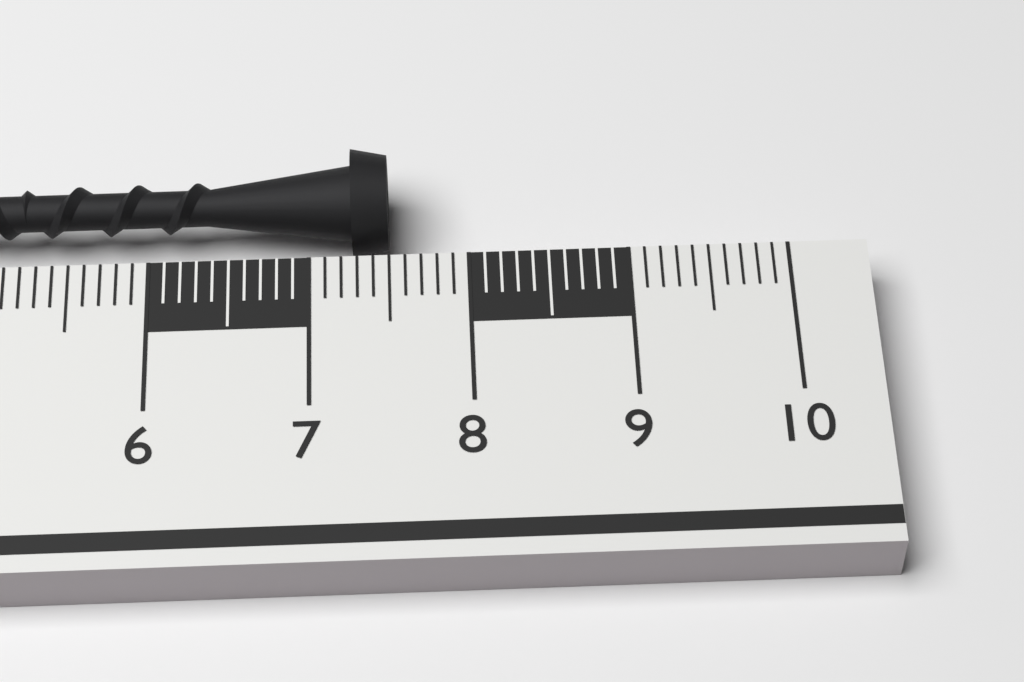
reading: 7.5 cm
